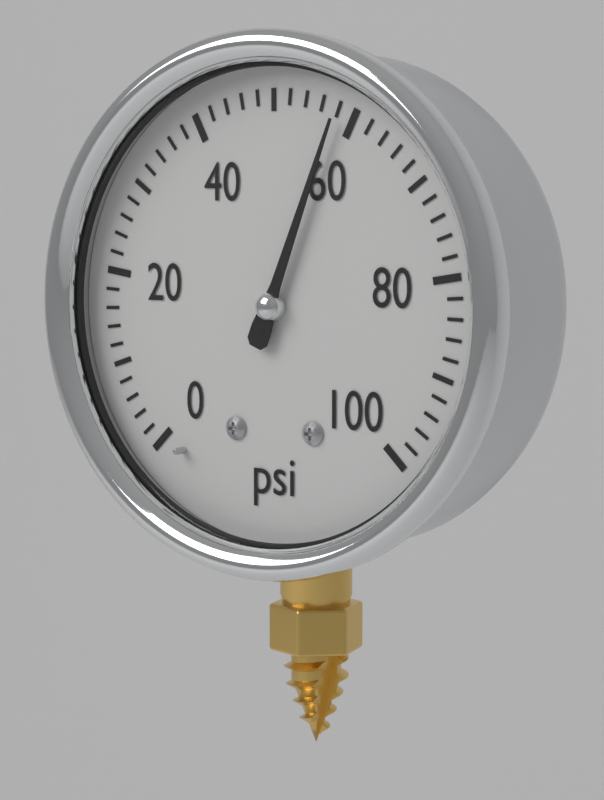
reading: 58 psi
